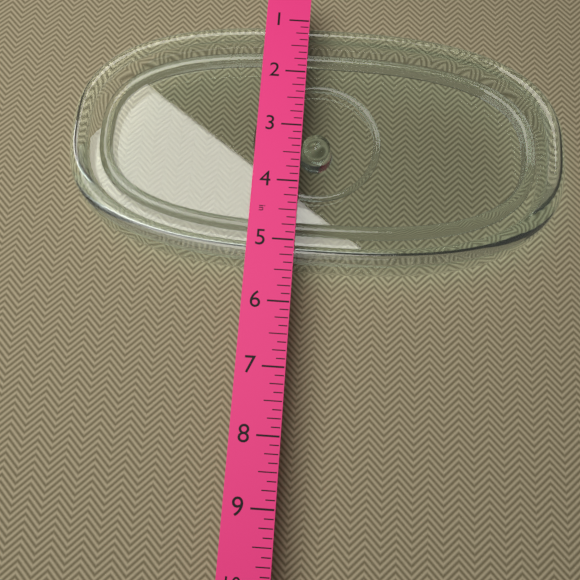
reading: 5.375 in
